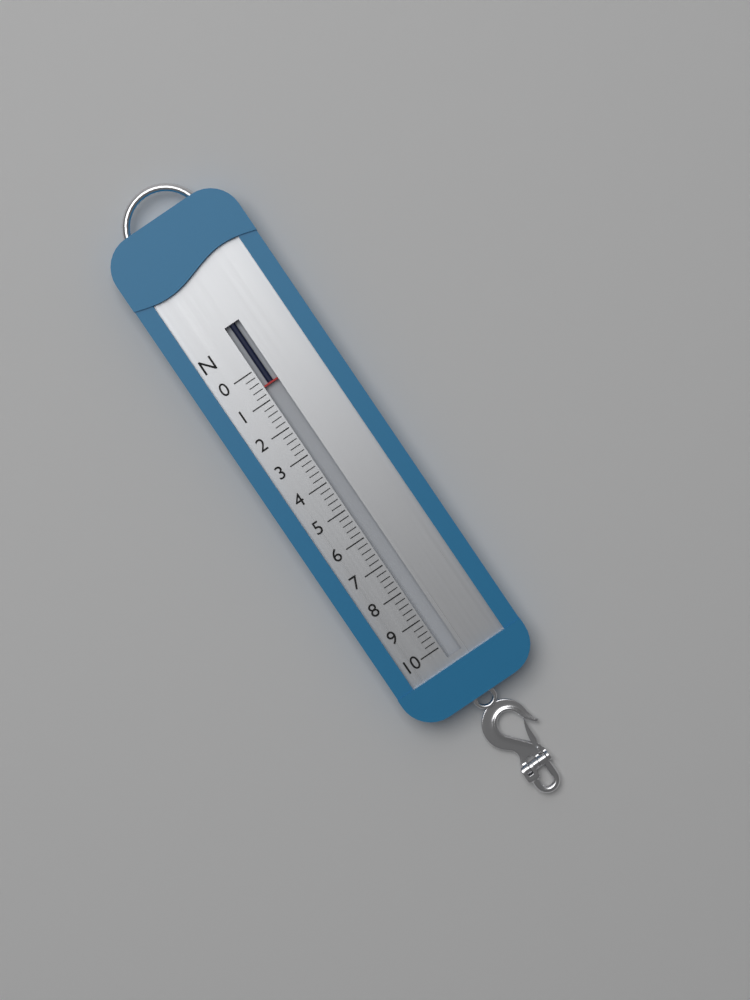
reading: 0.6 N
